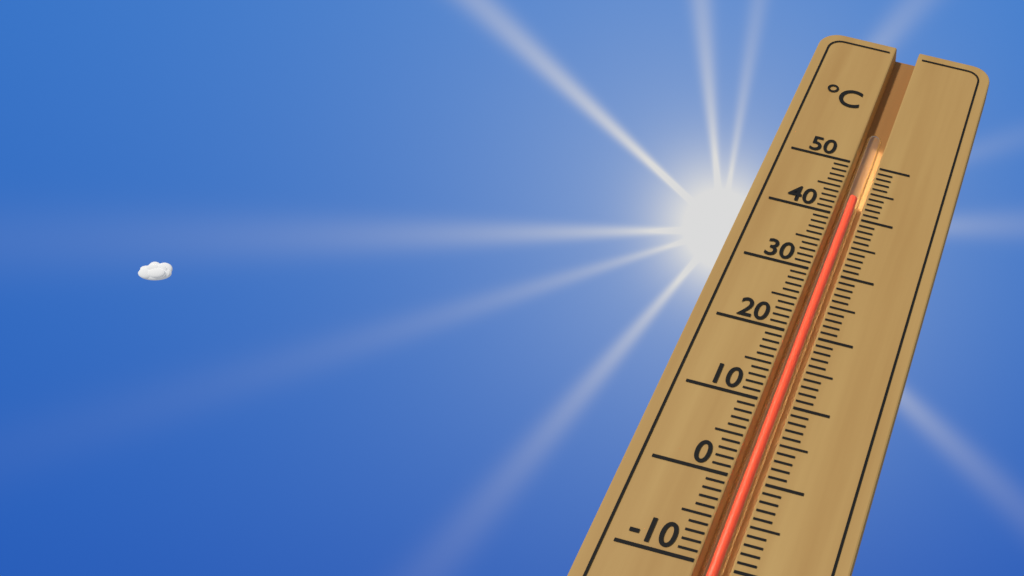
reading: 44 °C
